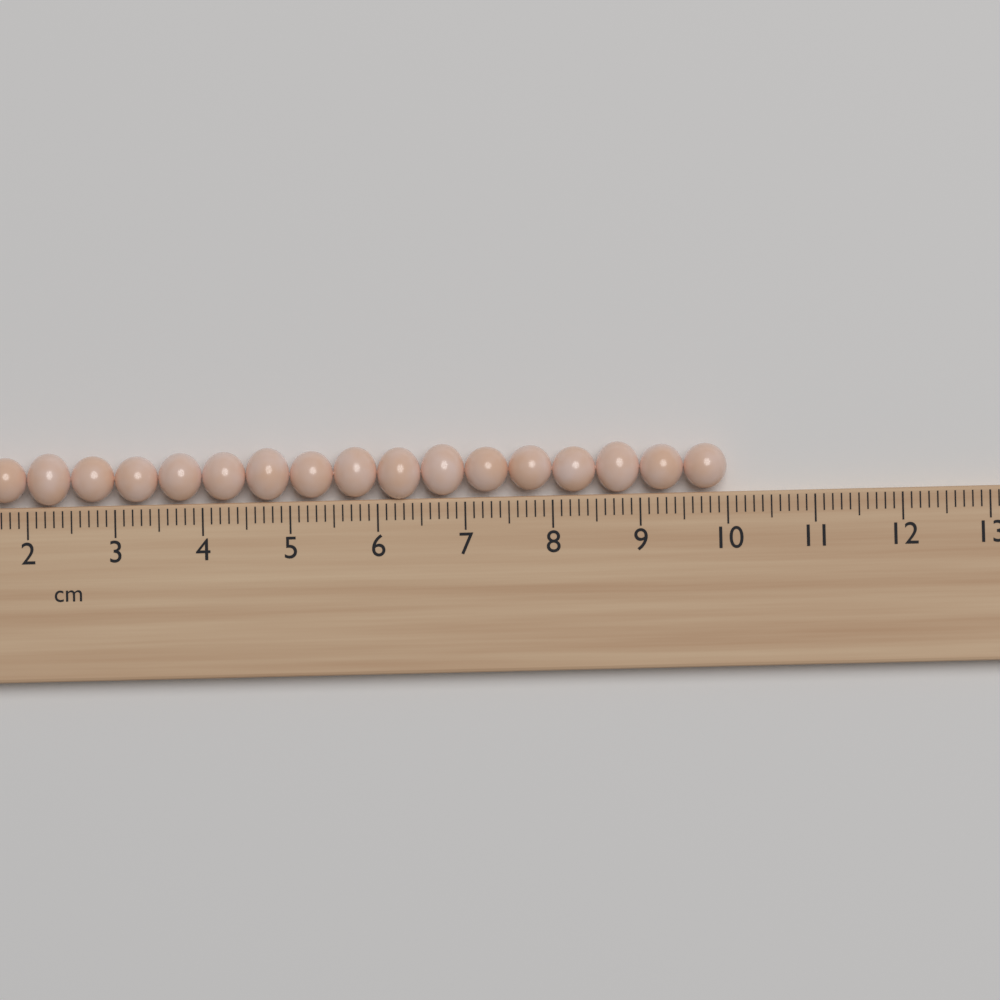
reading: 10.0 cm
